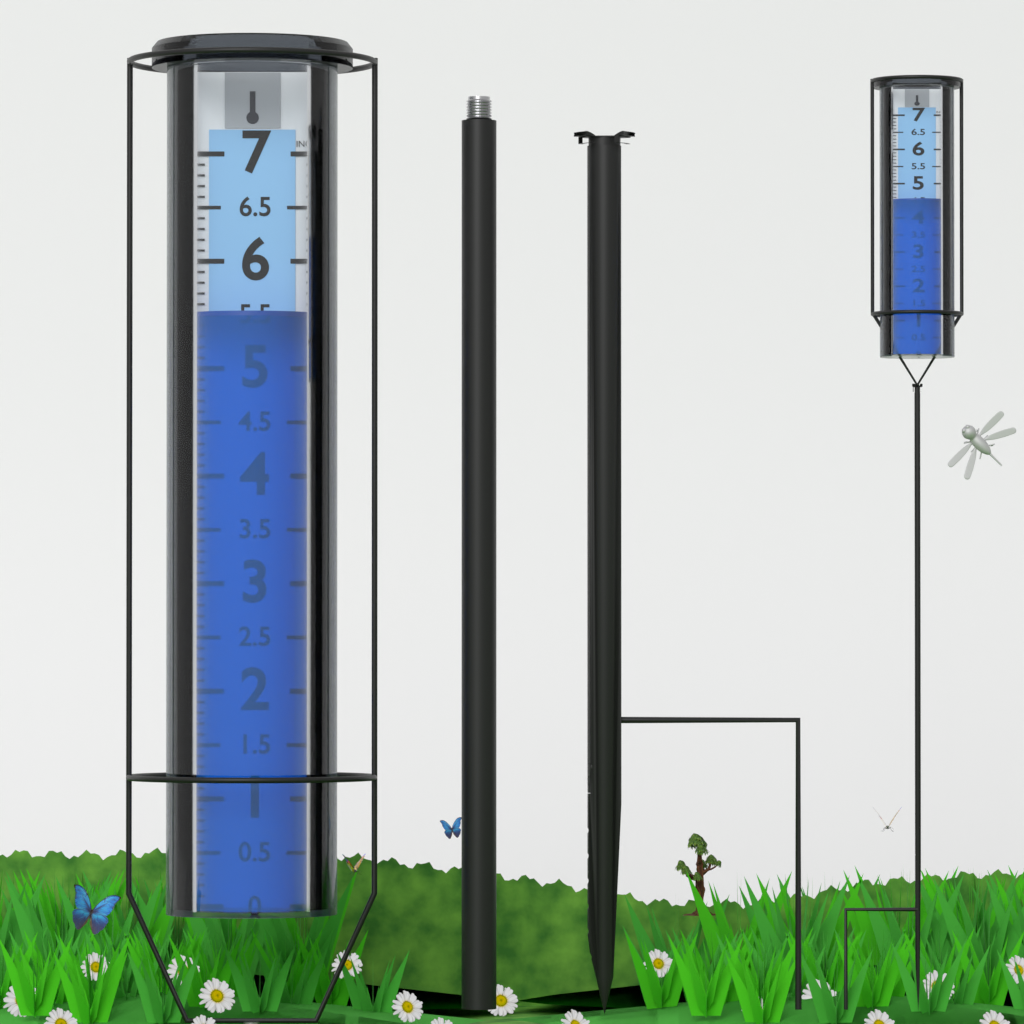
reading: 5.5 in
